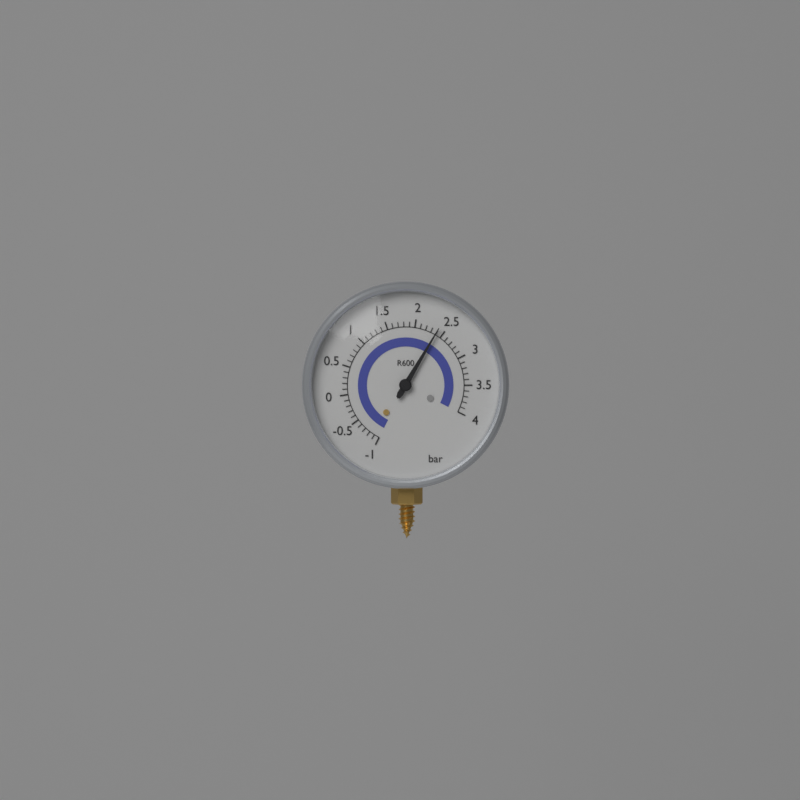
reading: 2.4 bar
